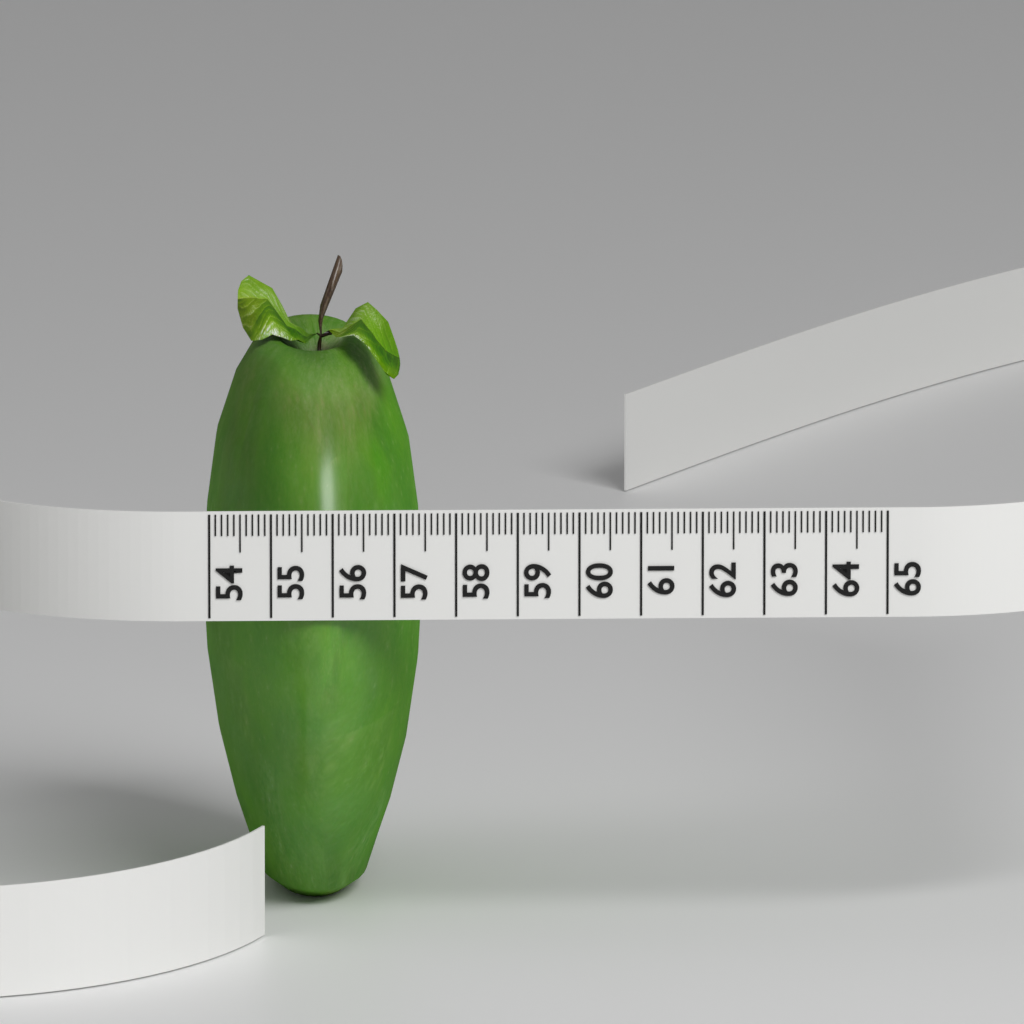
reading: 57.6 (no unit)
